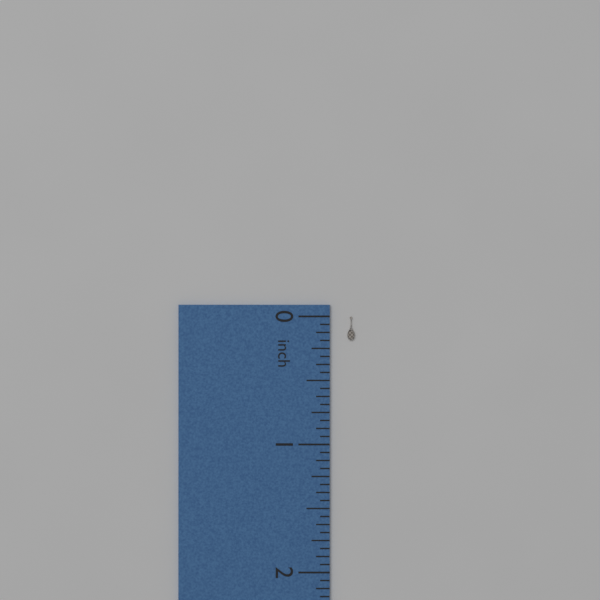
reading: 0.1875 inch
